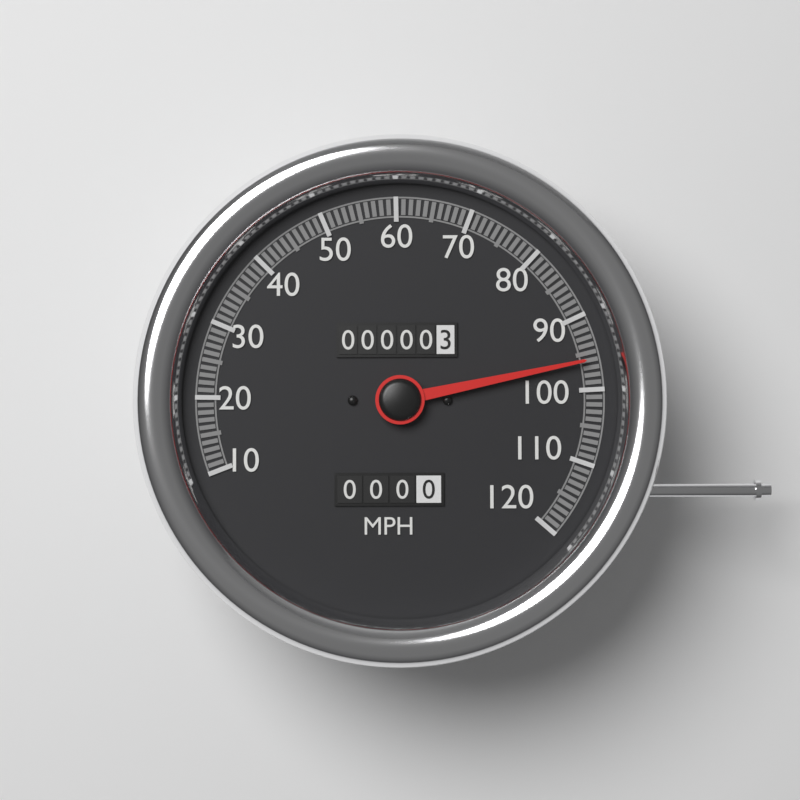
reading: 96 MPH
